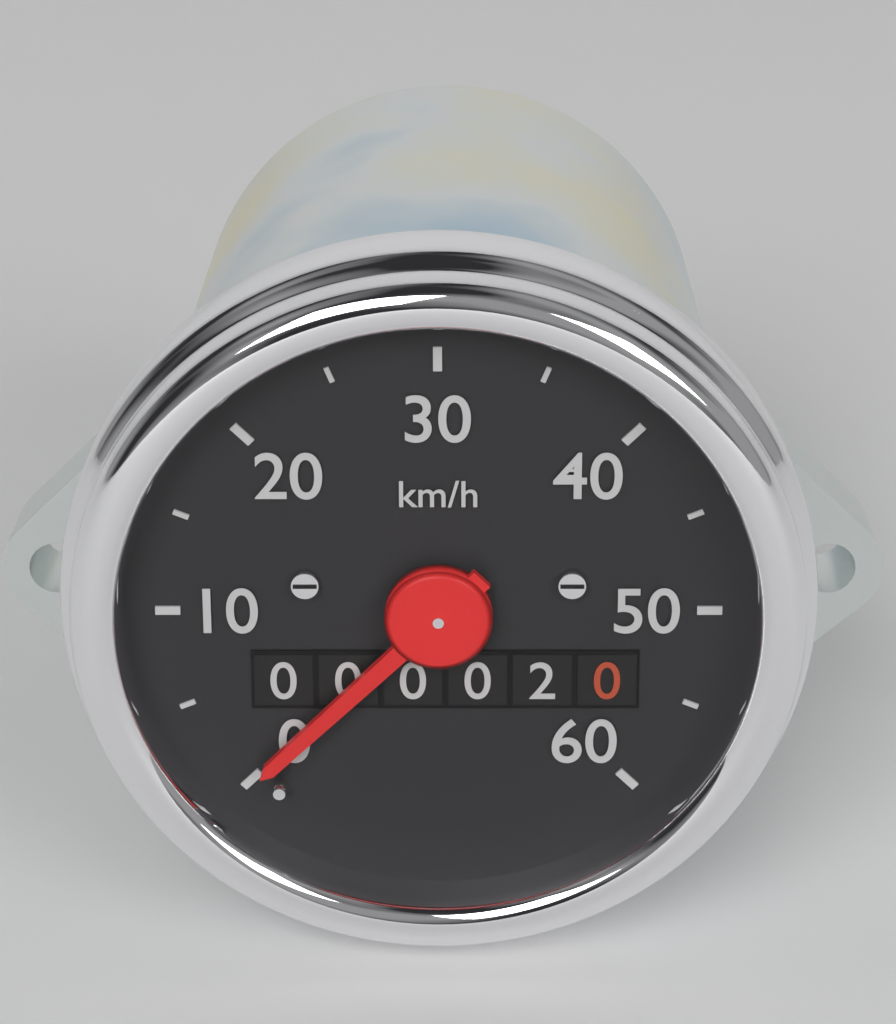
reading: 0 km/h
